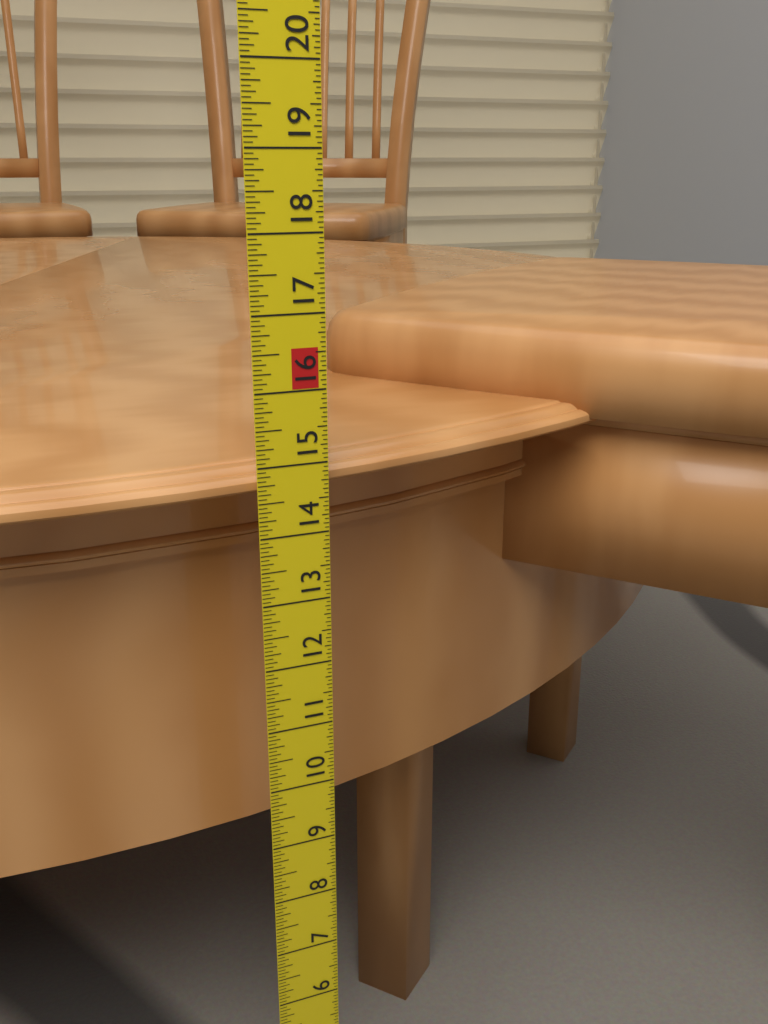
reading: 14.9375 in
